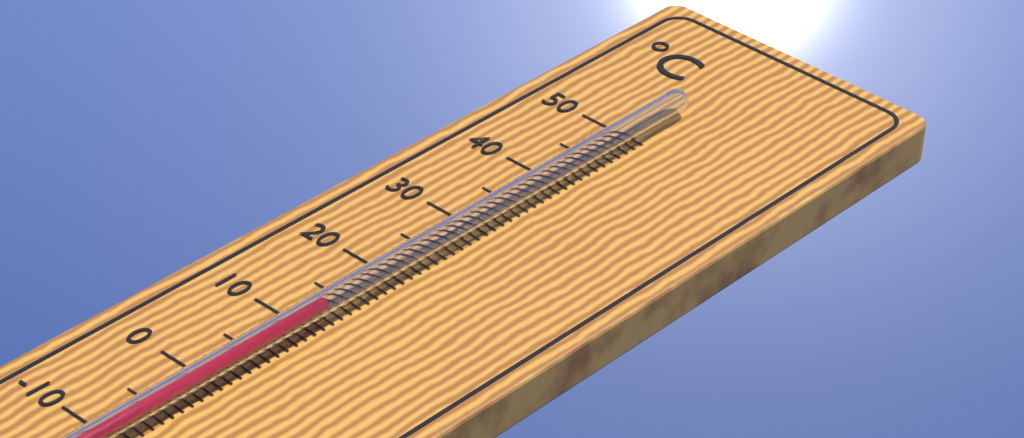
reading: 12 °C
